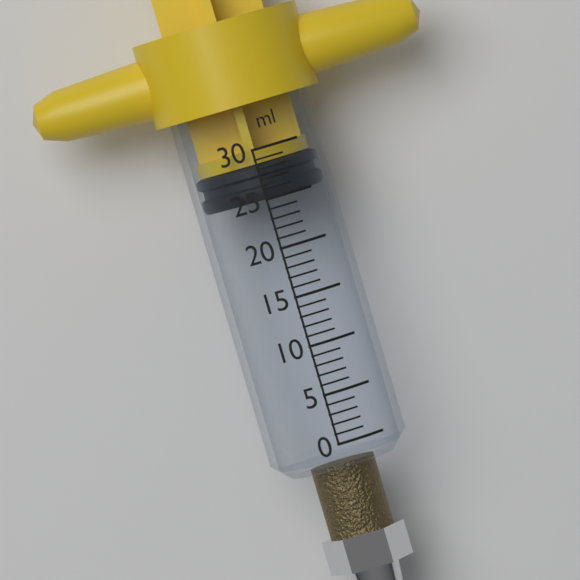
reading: 25 ml
